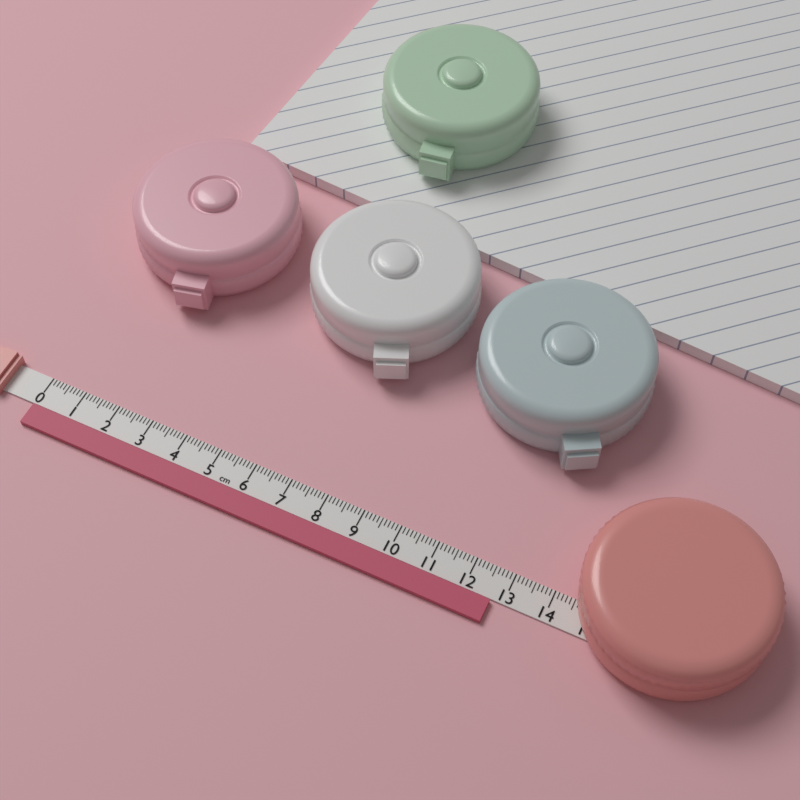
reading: 12.7 cm
